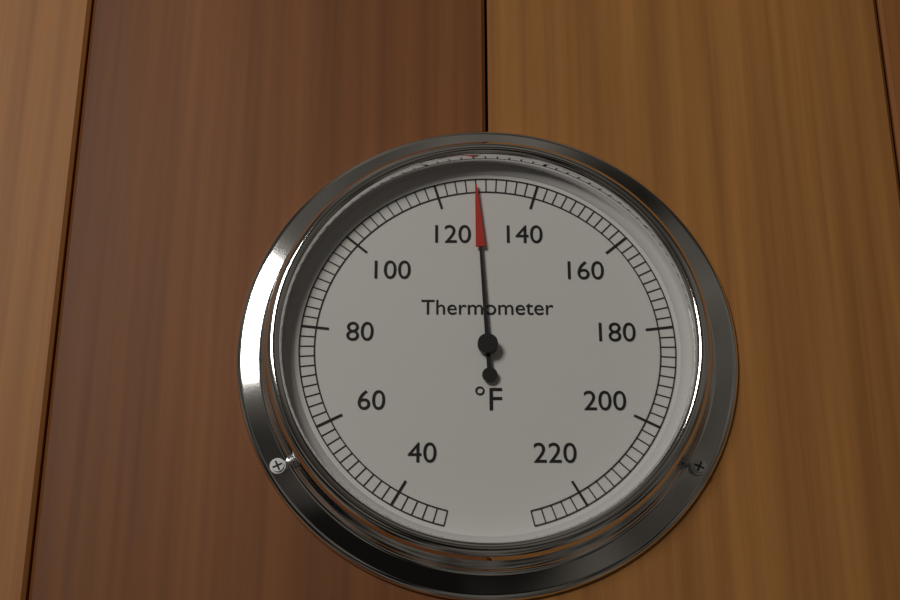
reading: 128 °F
